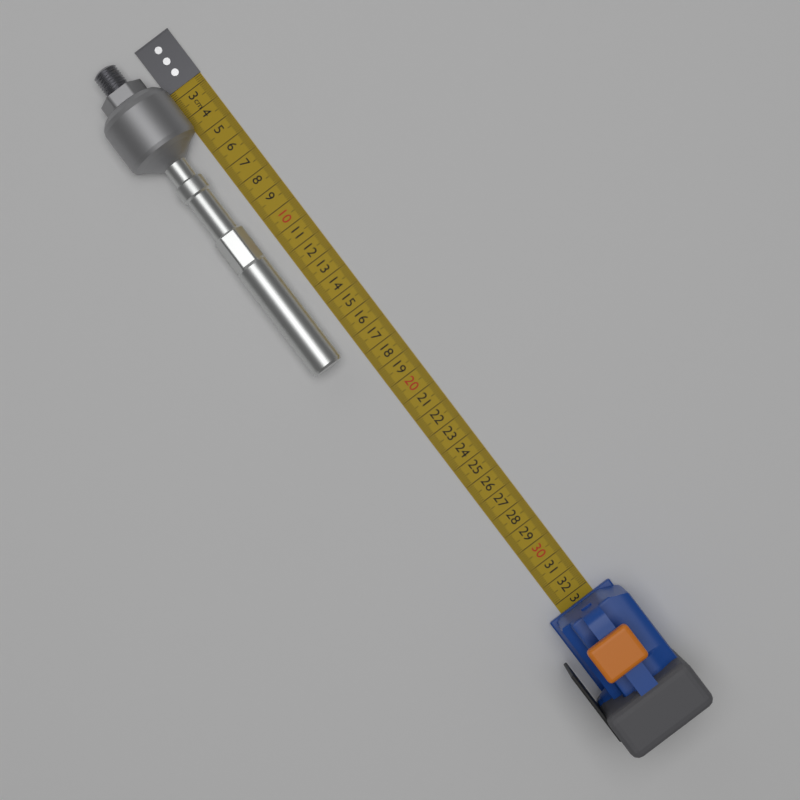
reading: 17.5 cm
